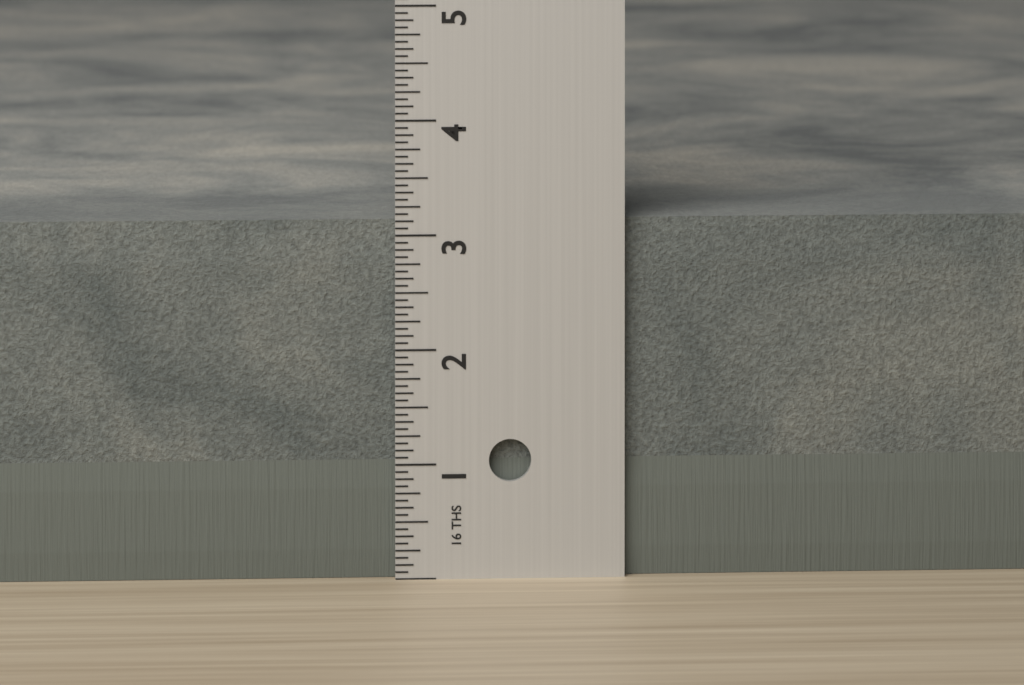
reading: 3.1250 in
